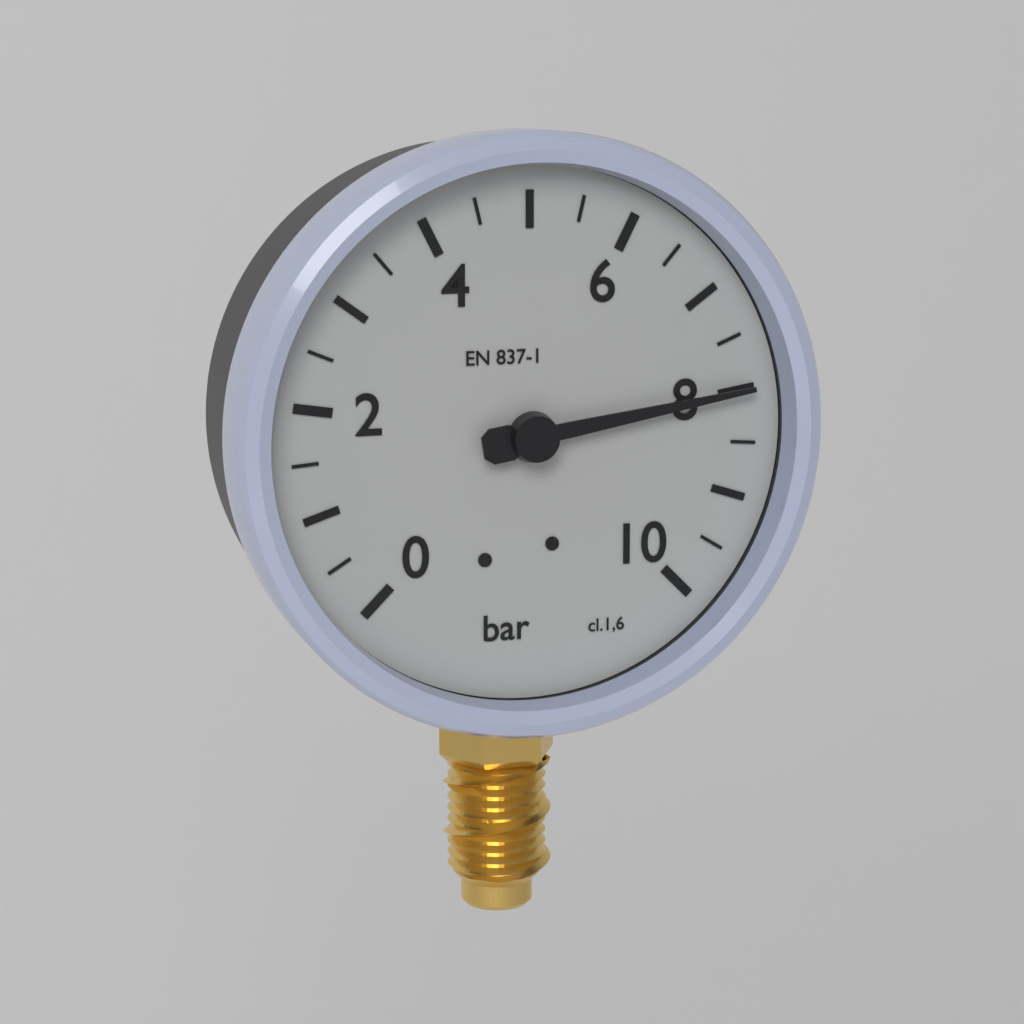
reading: 8.0 bar
